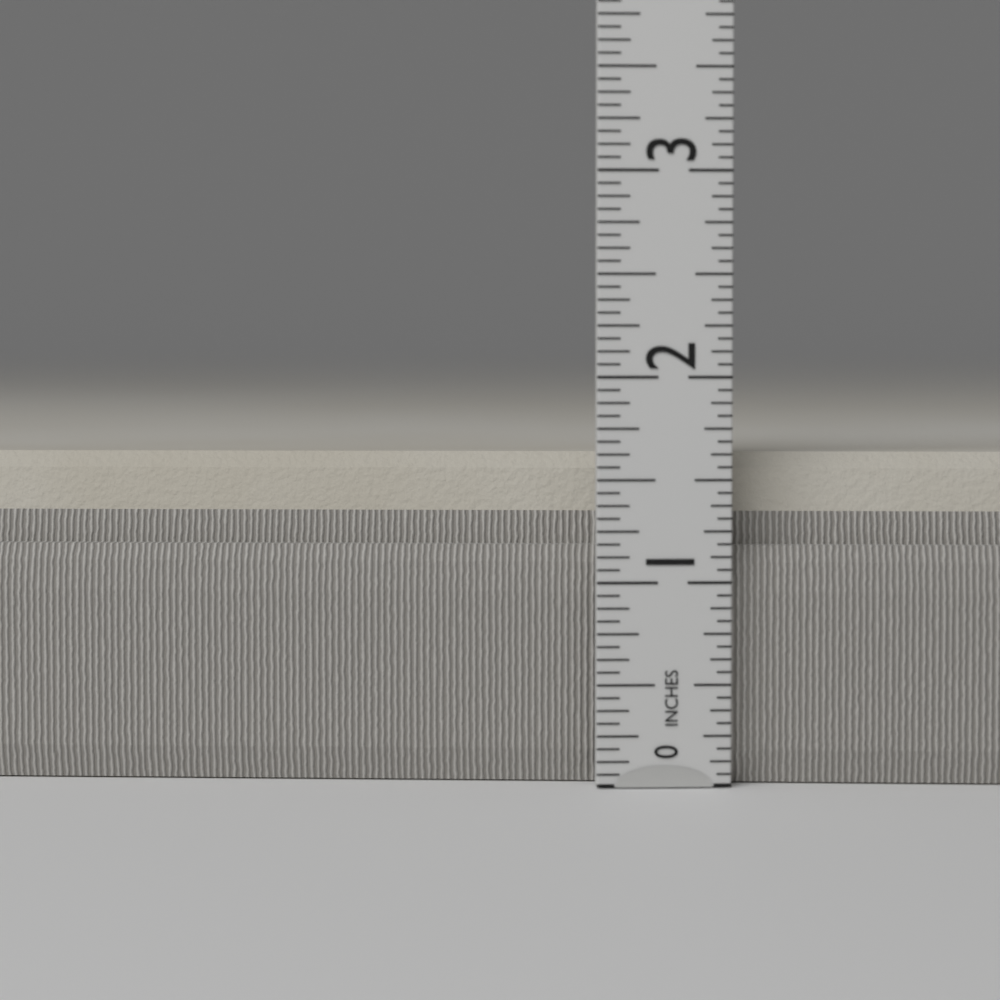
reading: 1.6250 in
